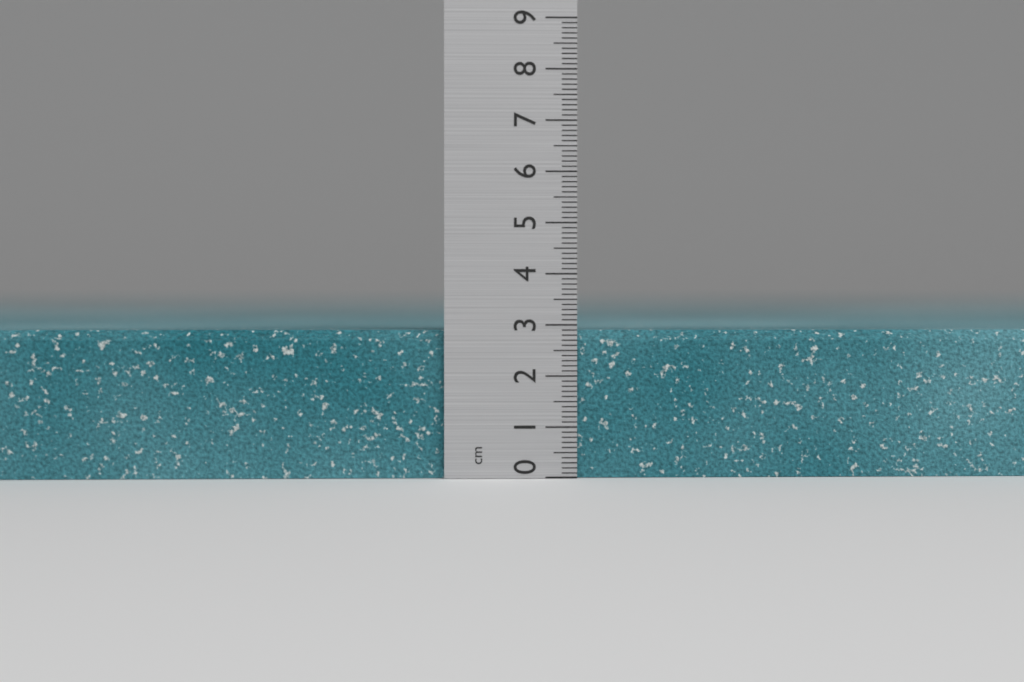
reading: 2.9 cm
